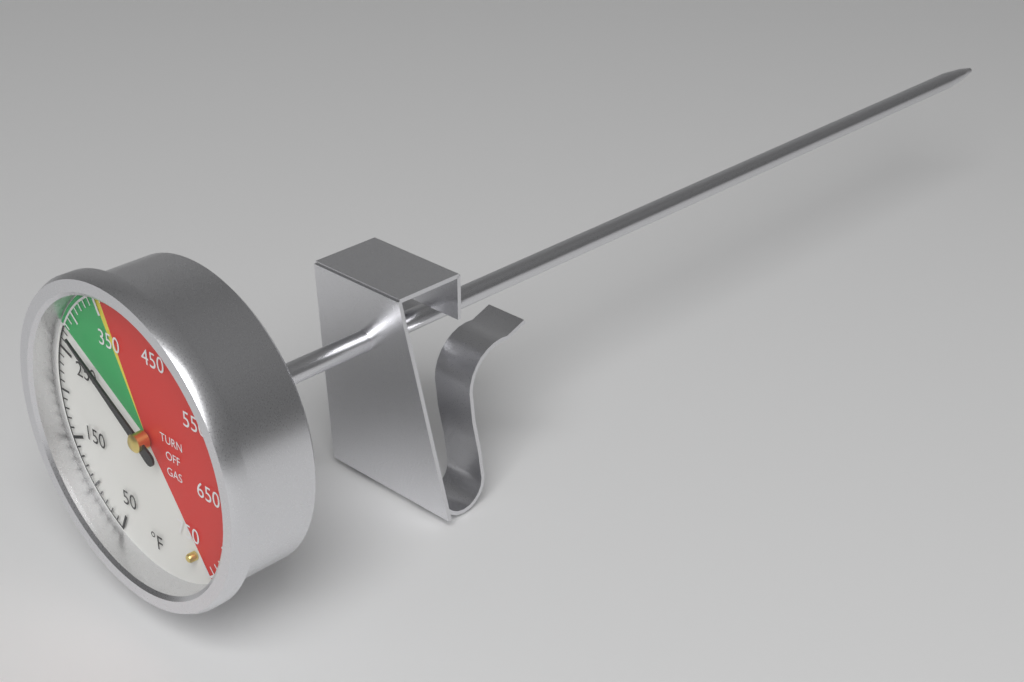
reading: 280 °F
